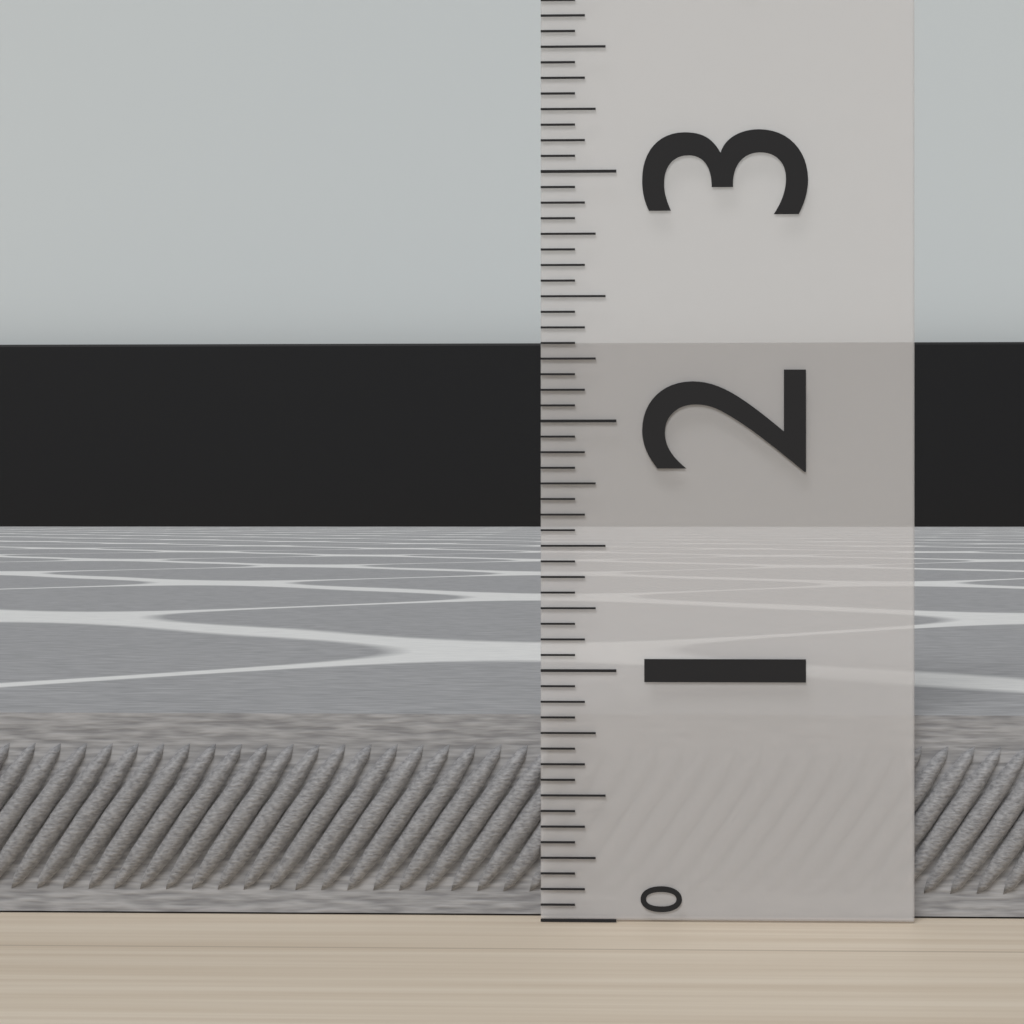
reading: 0.8125 (no unit)
